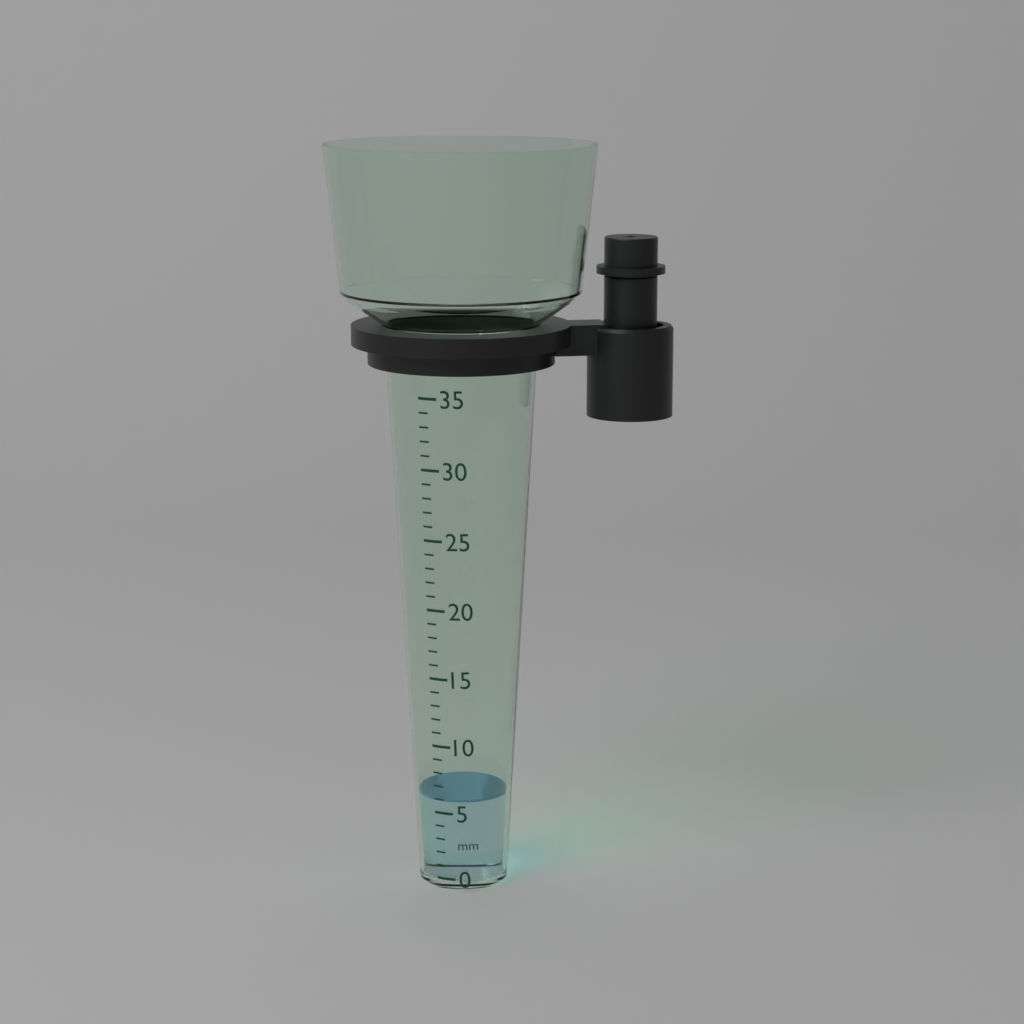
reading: 6 mm
